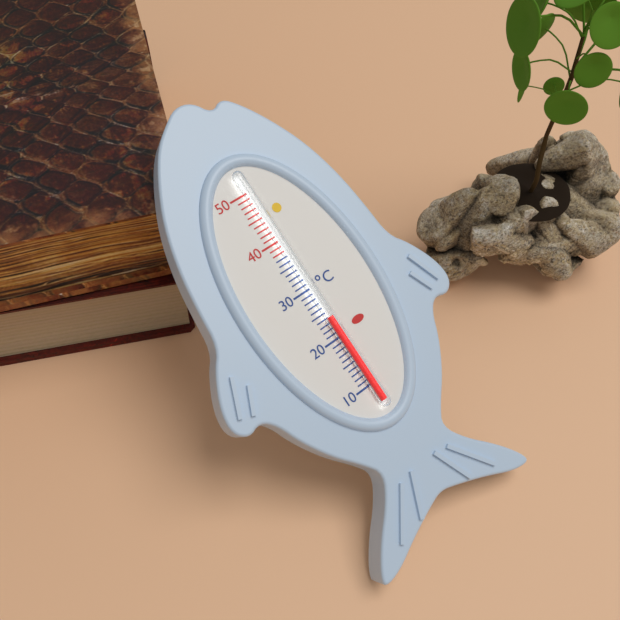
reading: 24 °C
